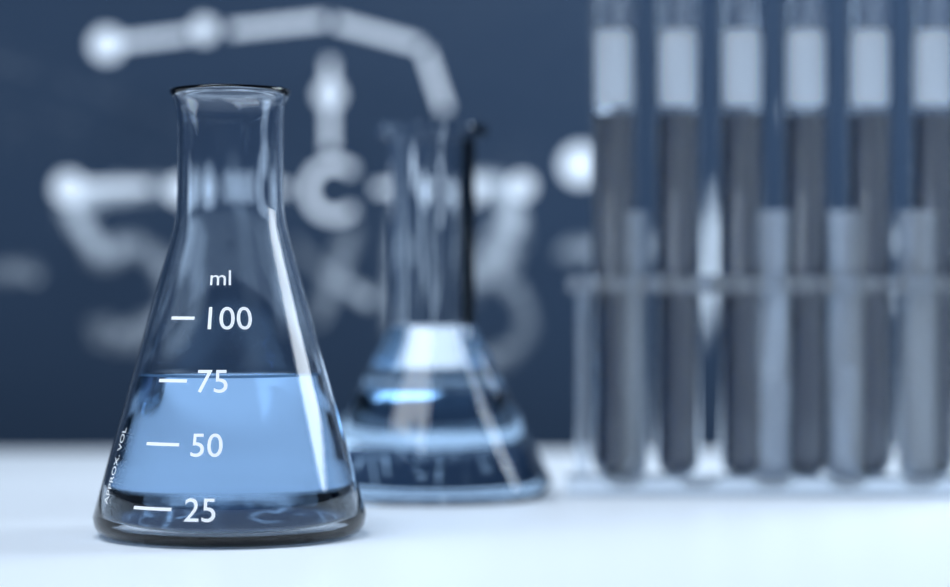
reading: 77 ml
